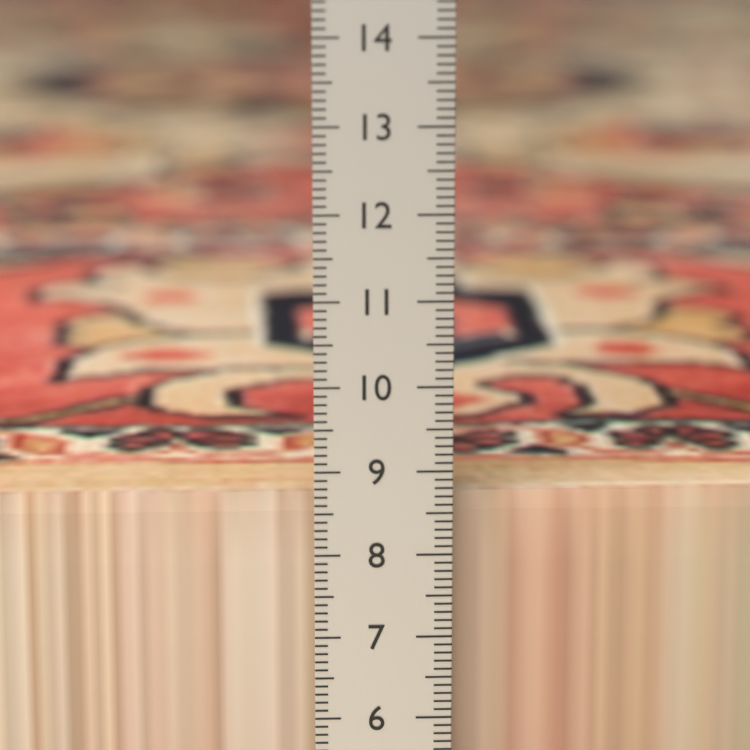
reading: 8.6 cm
